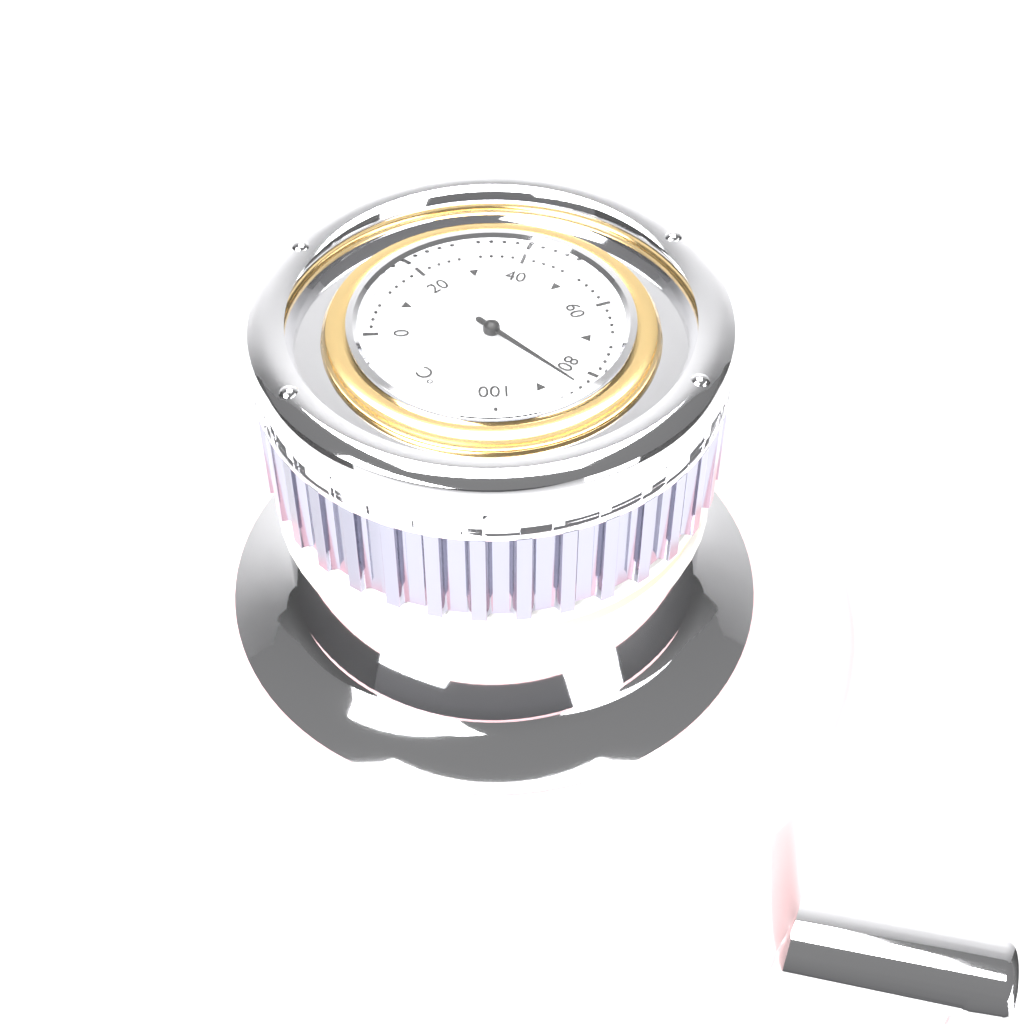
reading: 84 °C
